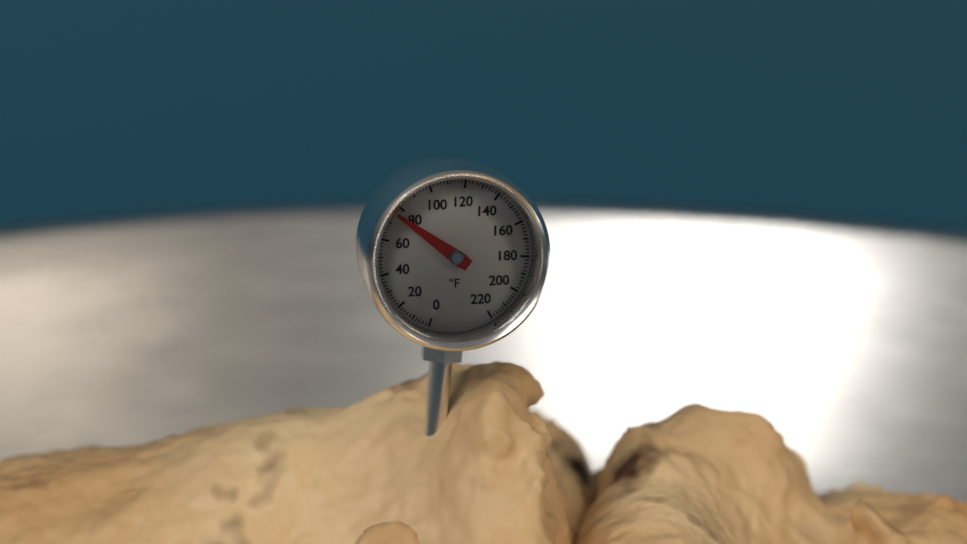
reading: 76 °F
